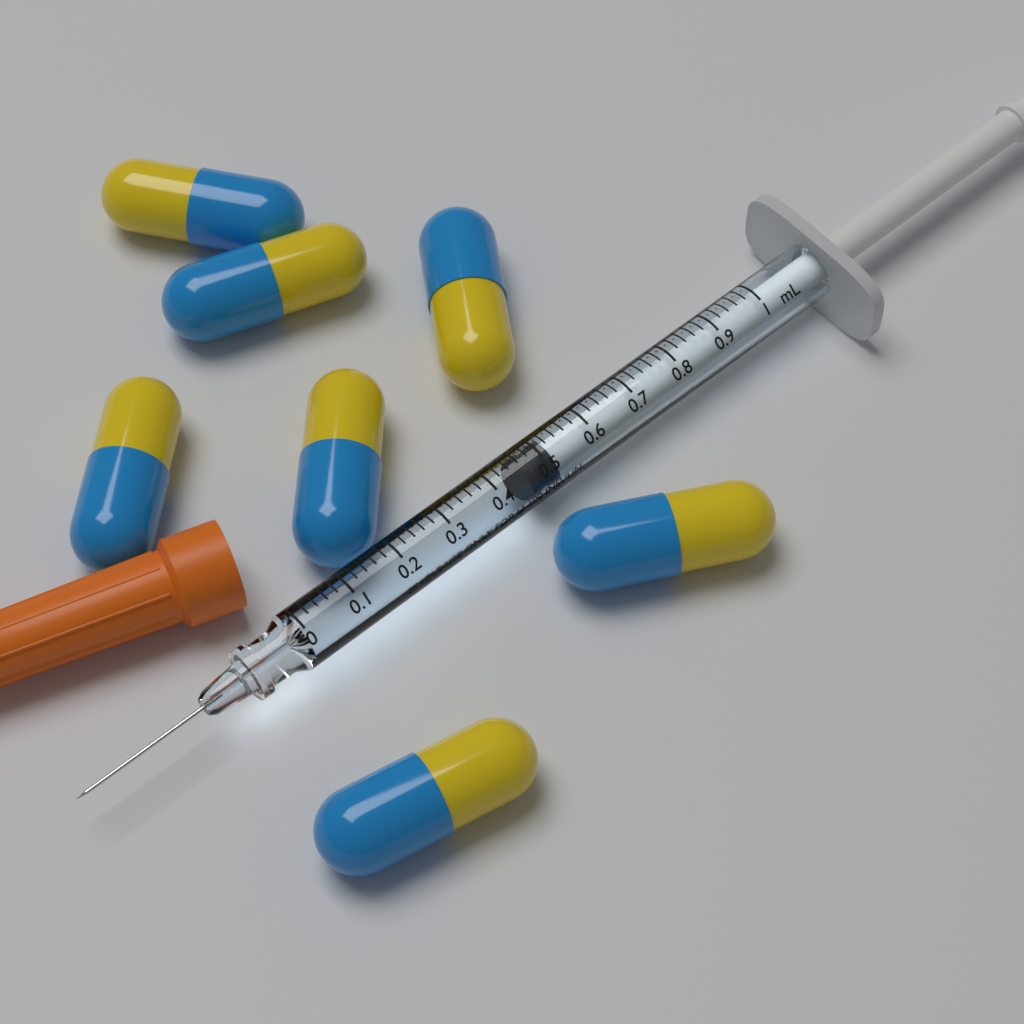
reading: 0.46 mL
